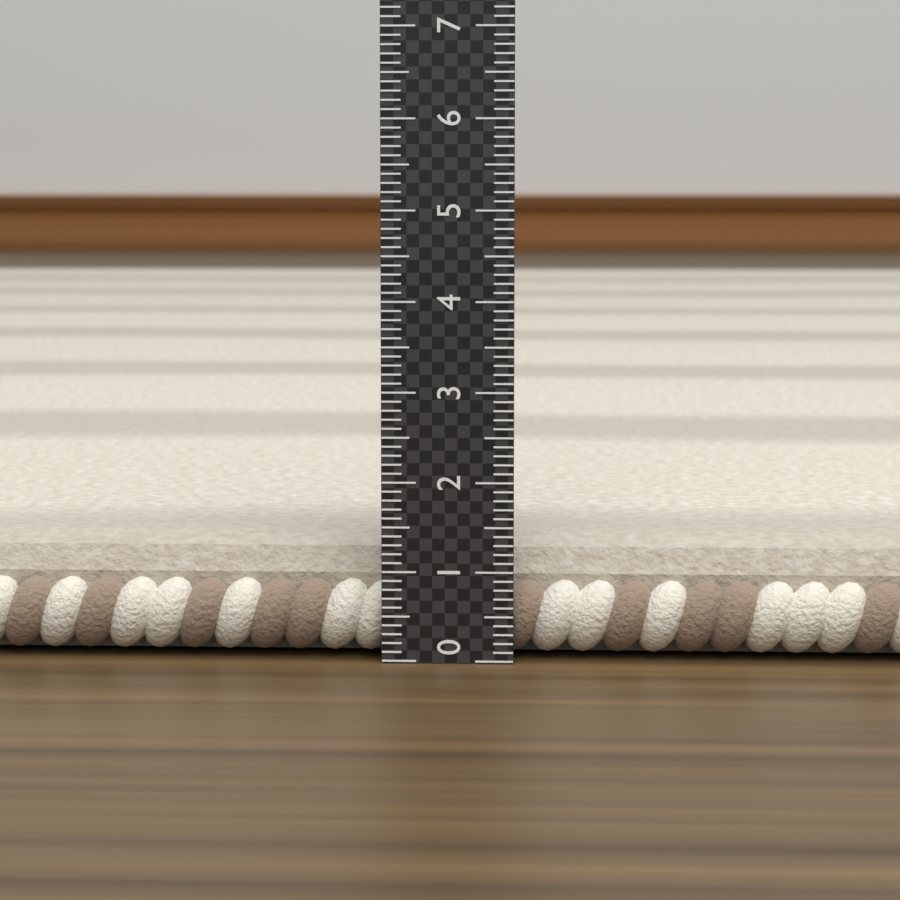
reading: 1.3 (no unit)
